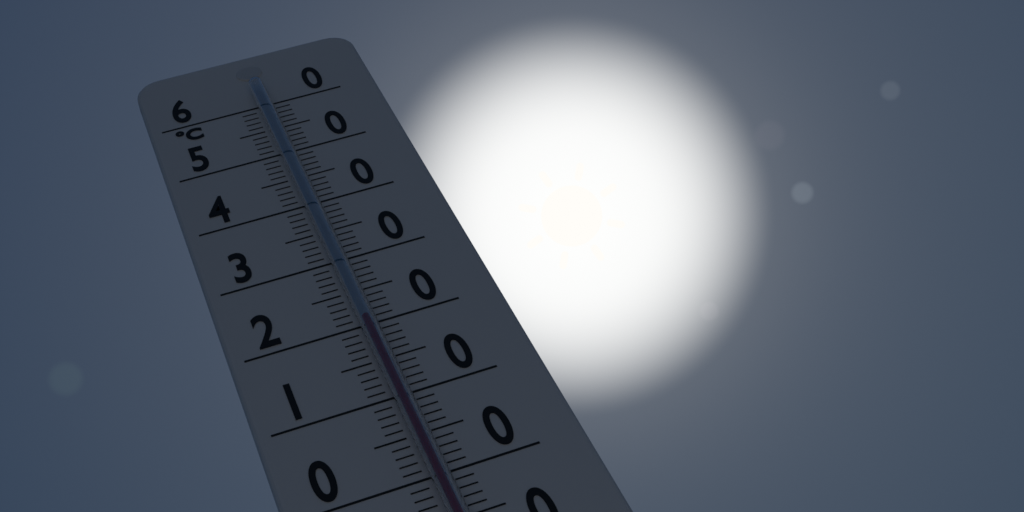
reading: 20 °C
